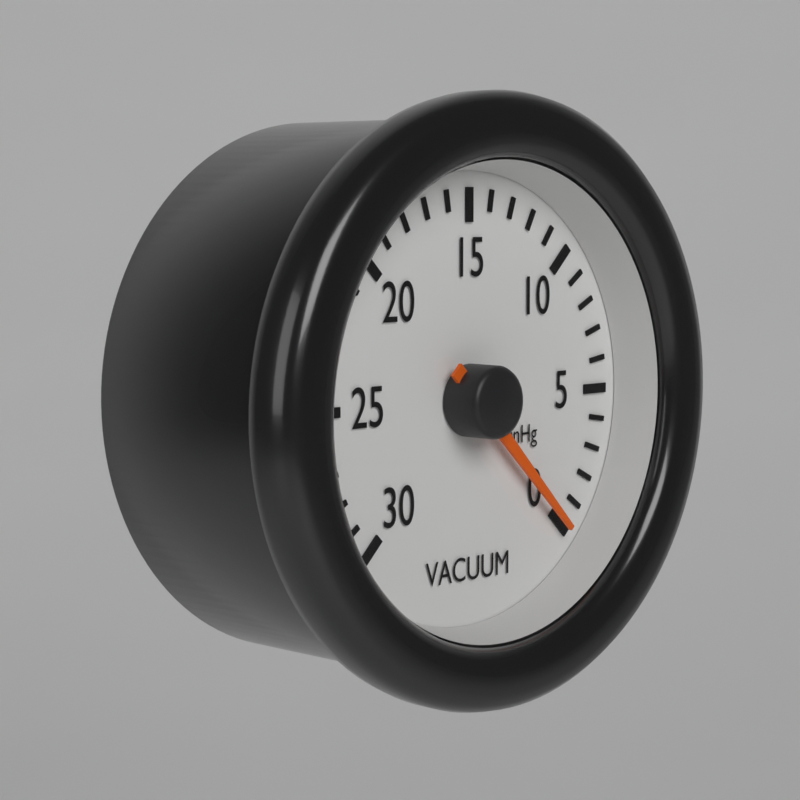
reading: 0 inHg
